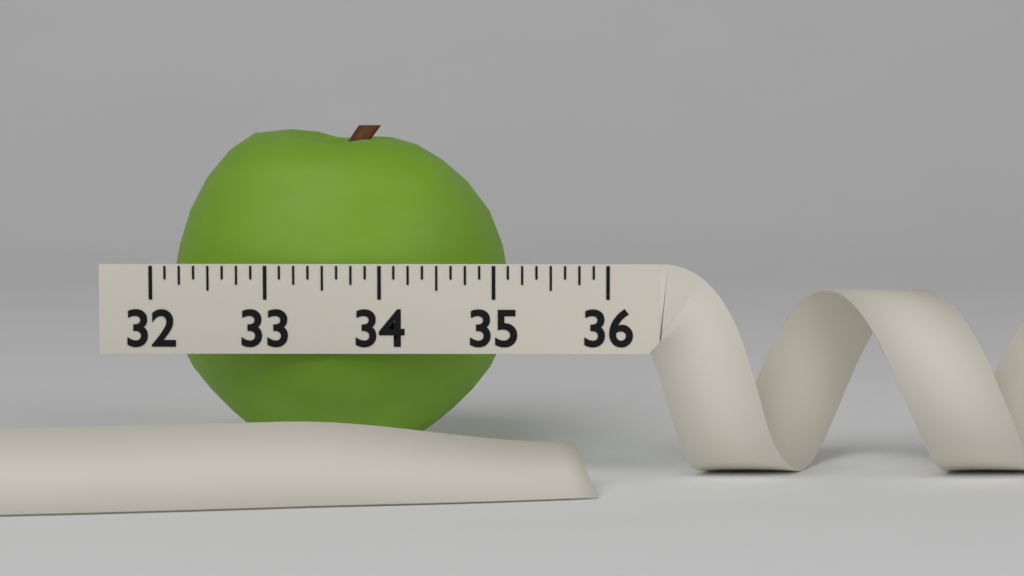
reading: 35.125 (no unit)
